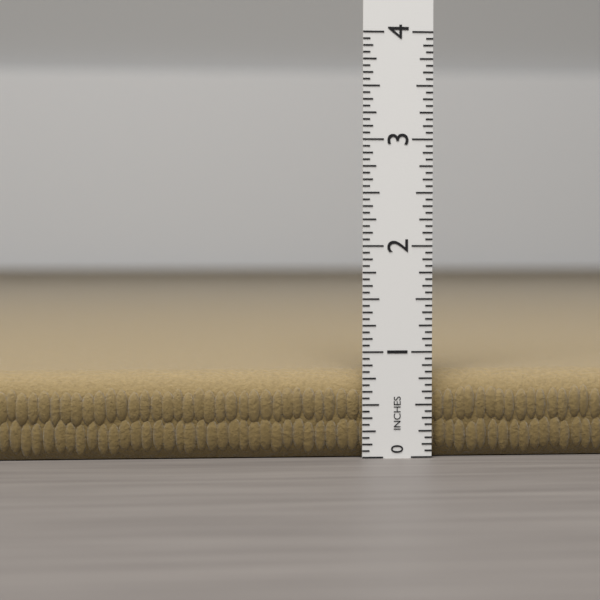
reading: 0.8125 in
